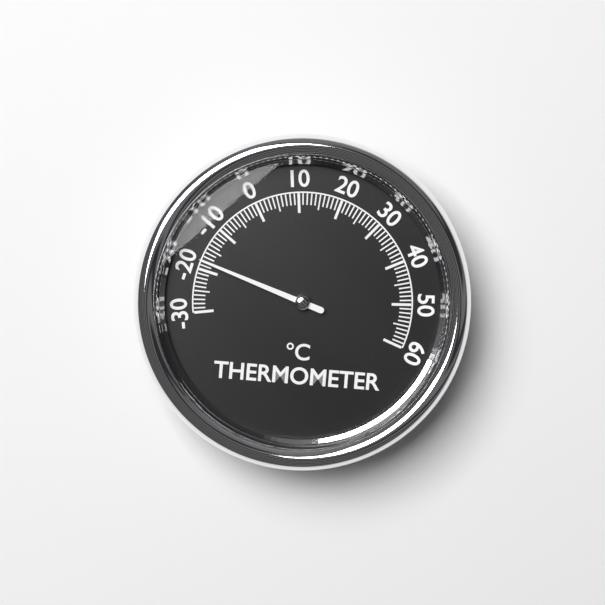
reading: -18 °C
